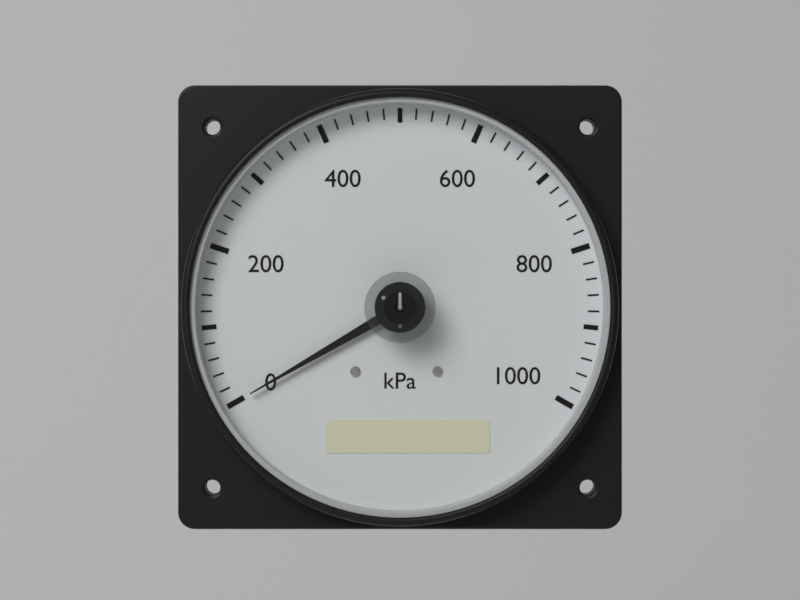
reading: 0 kPa
